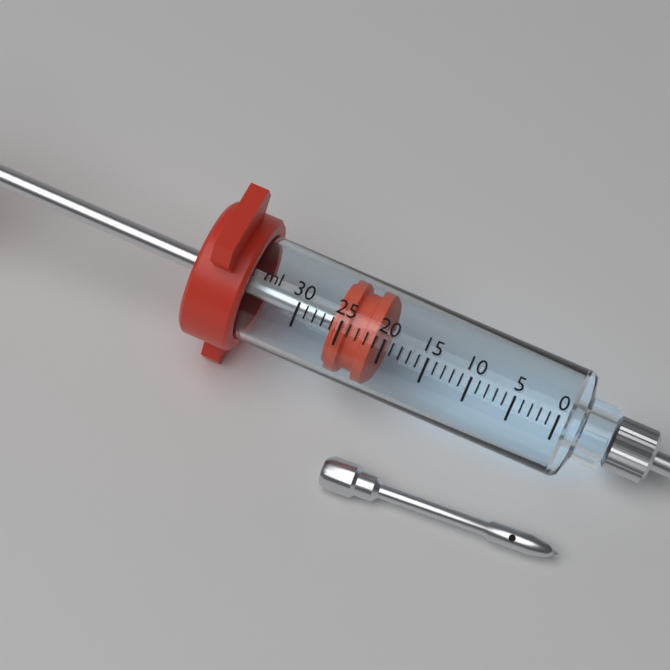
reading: 21 ml
